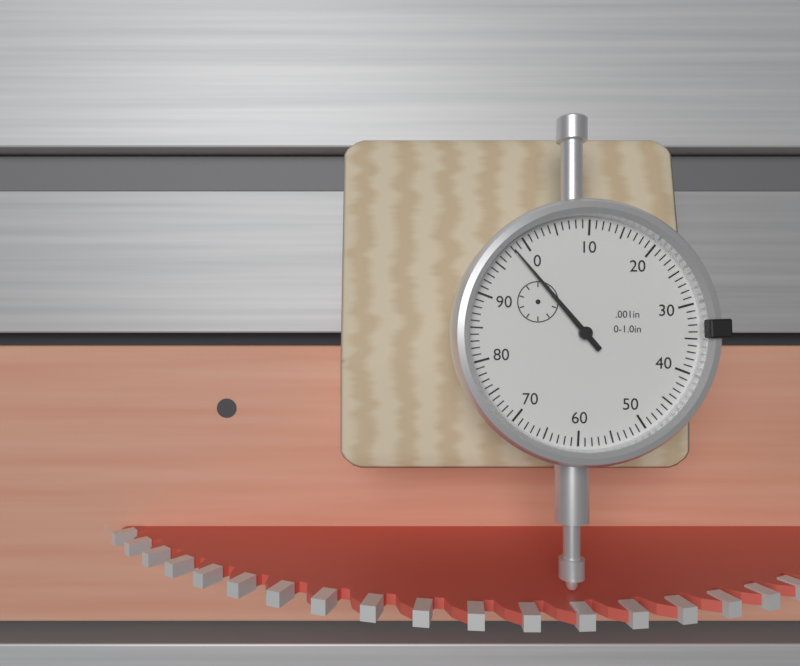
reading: 0.098 in
